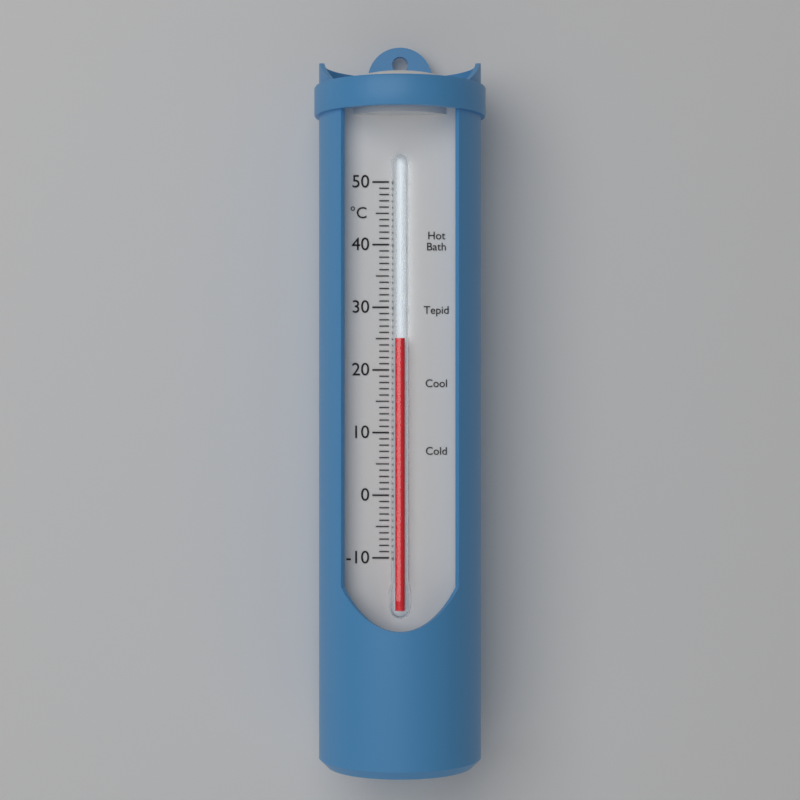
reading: 25 °C
